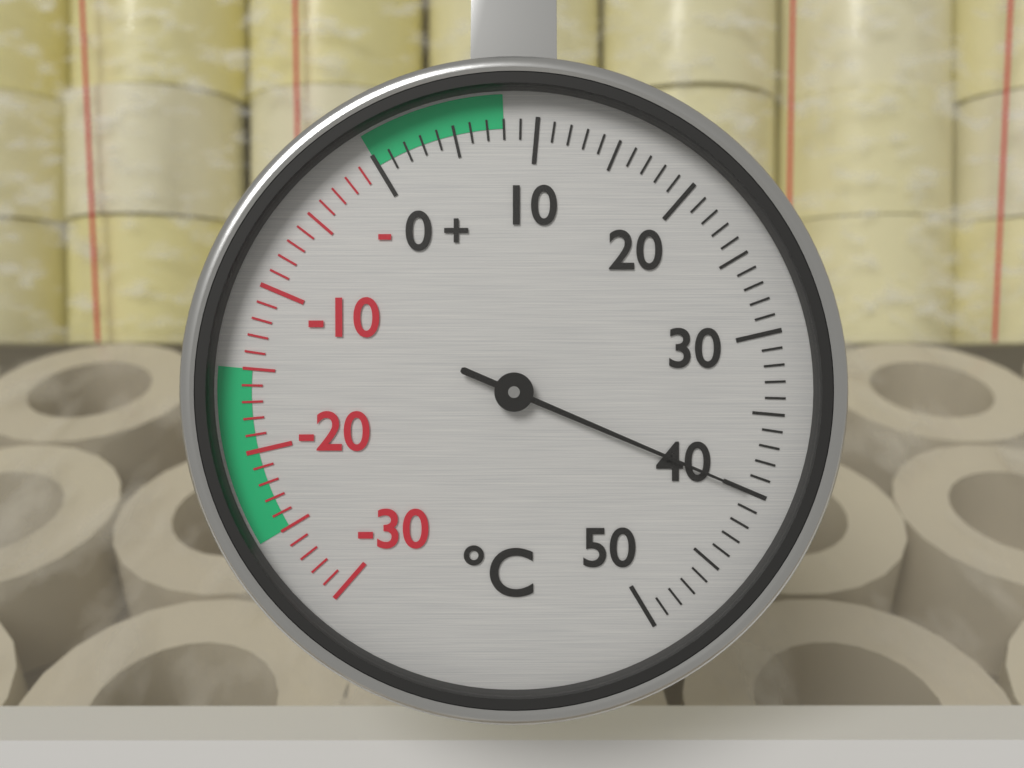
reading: 40 °C
